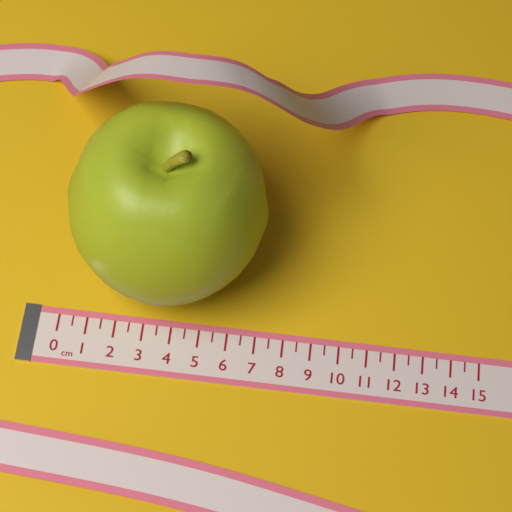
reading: 7.0 cm
